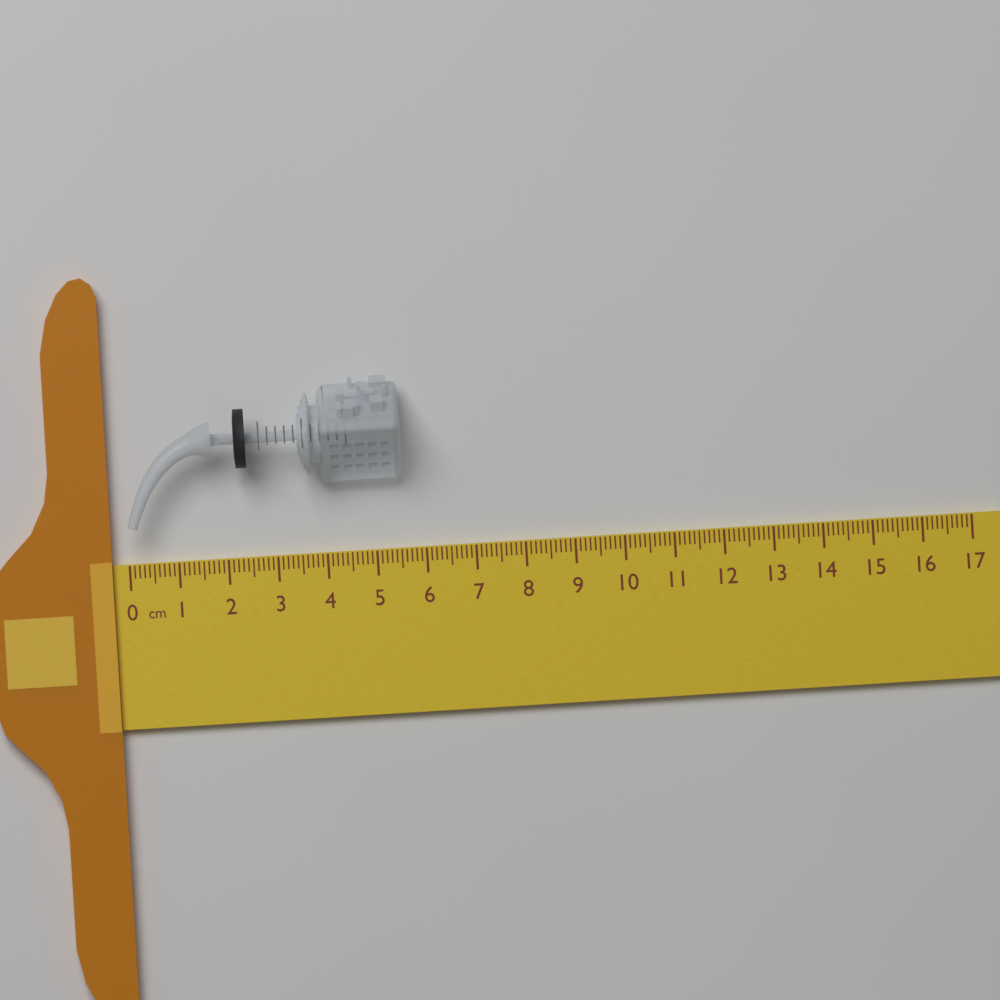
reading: 5.6 cm
